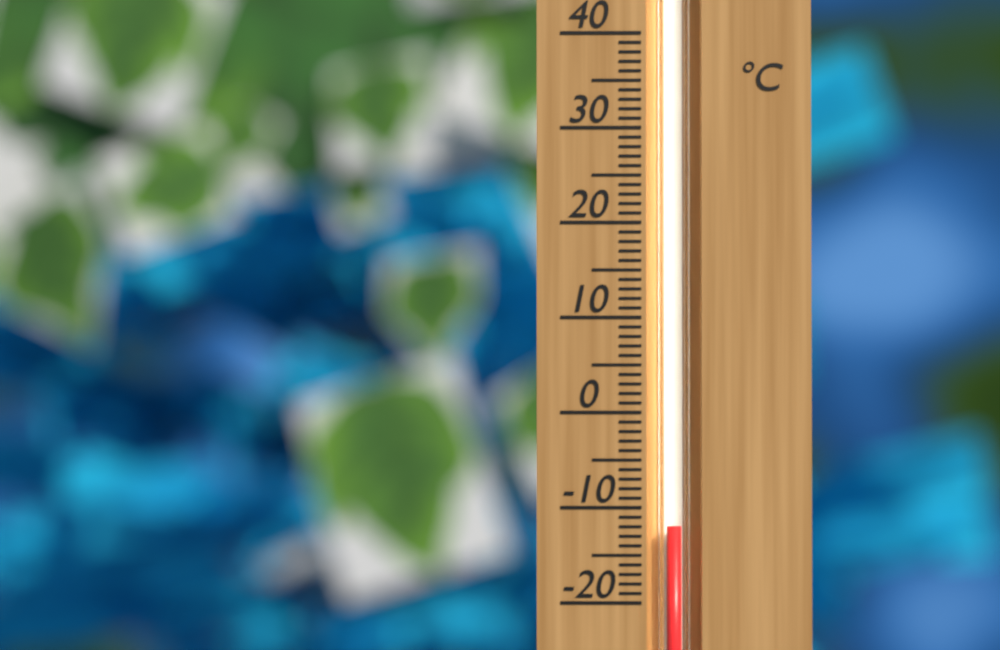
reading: -12 °C
